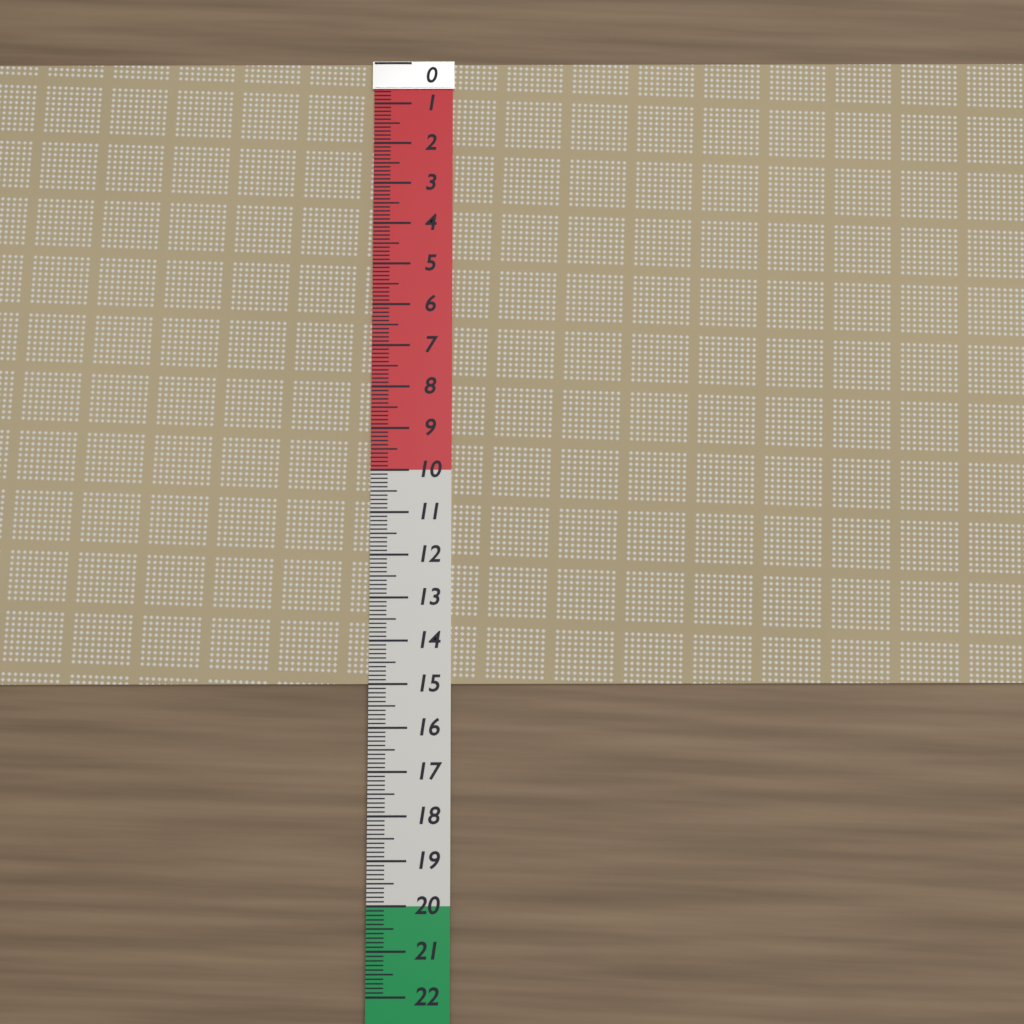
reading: 15.0 (no unit)
